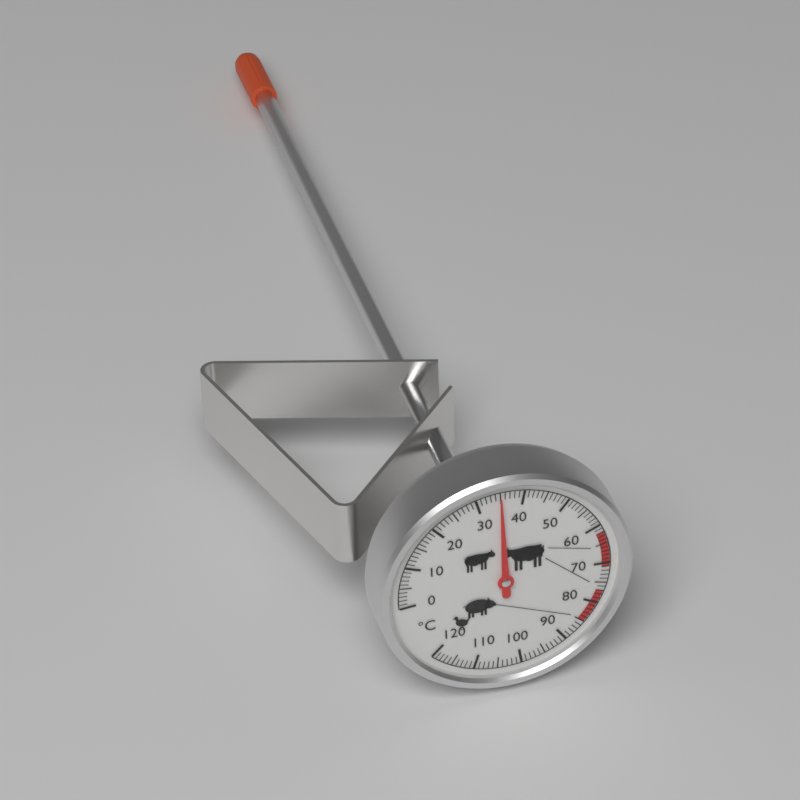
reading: 35 °C
